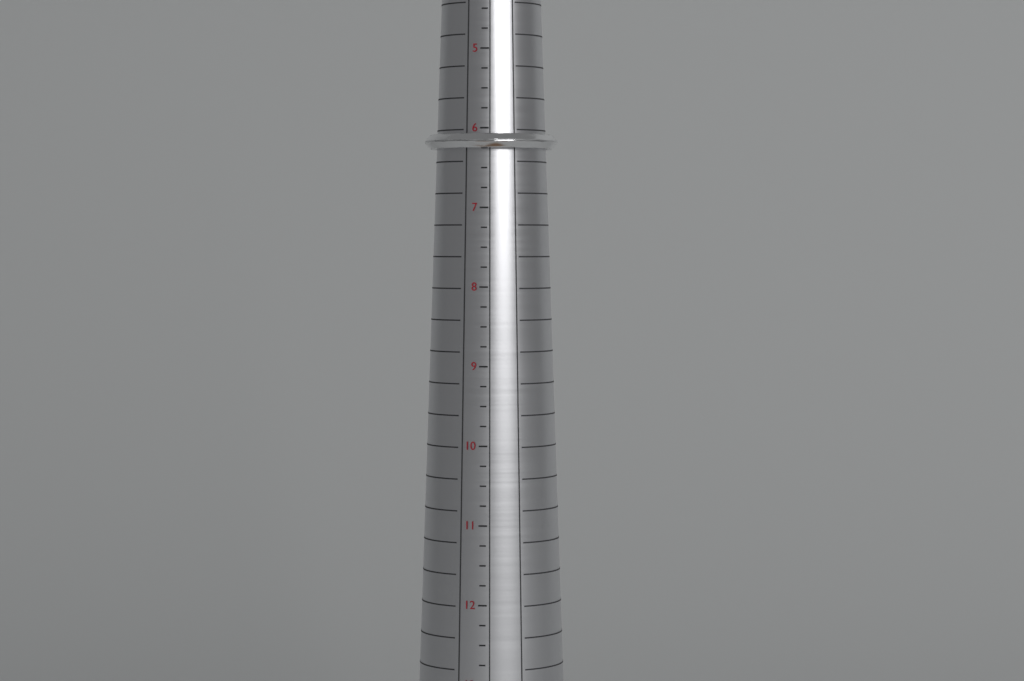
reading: 6.25 (no unit)
